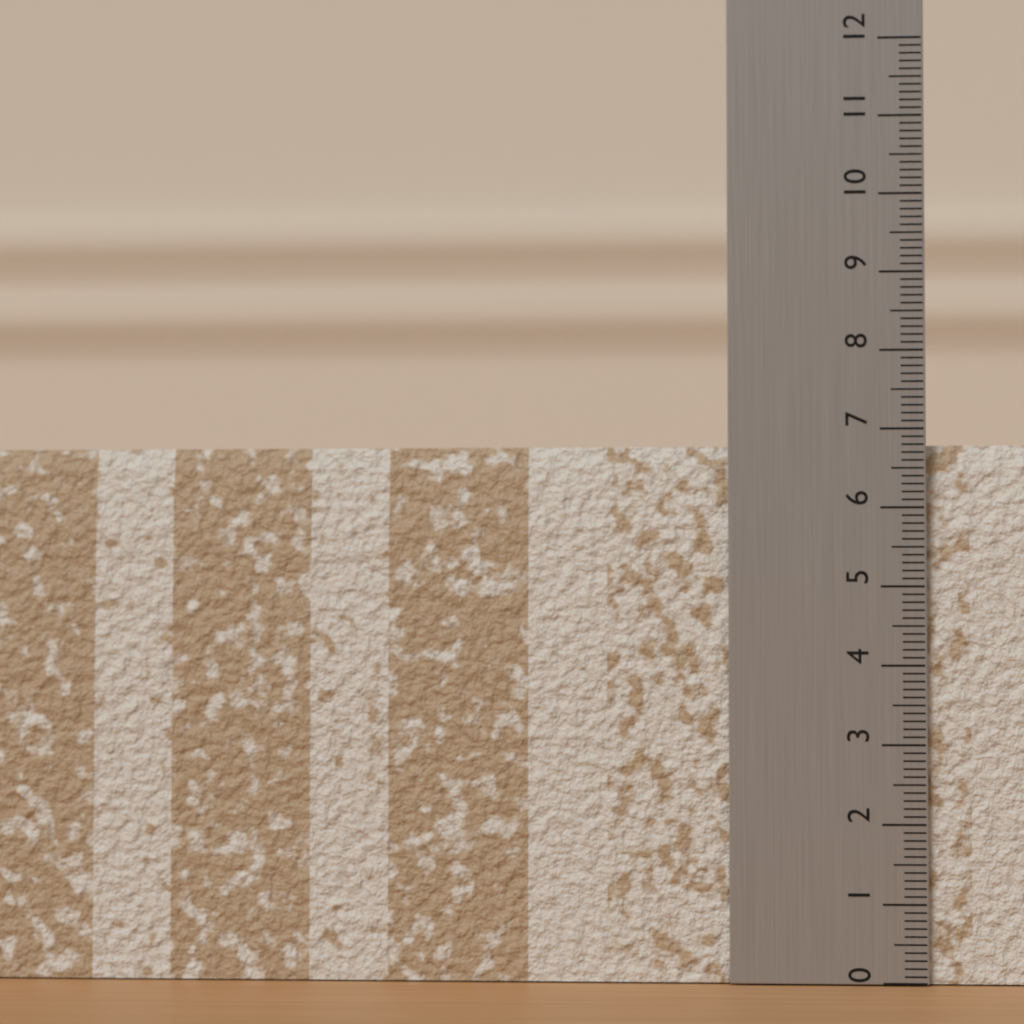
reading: 6.8 (no unit)
